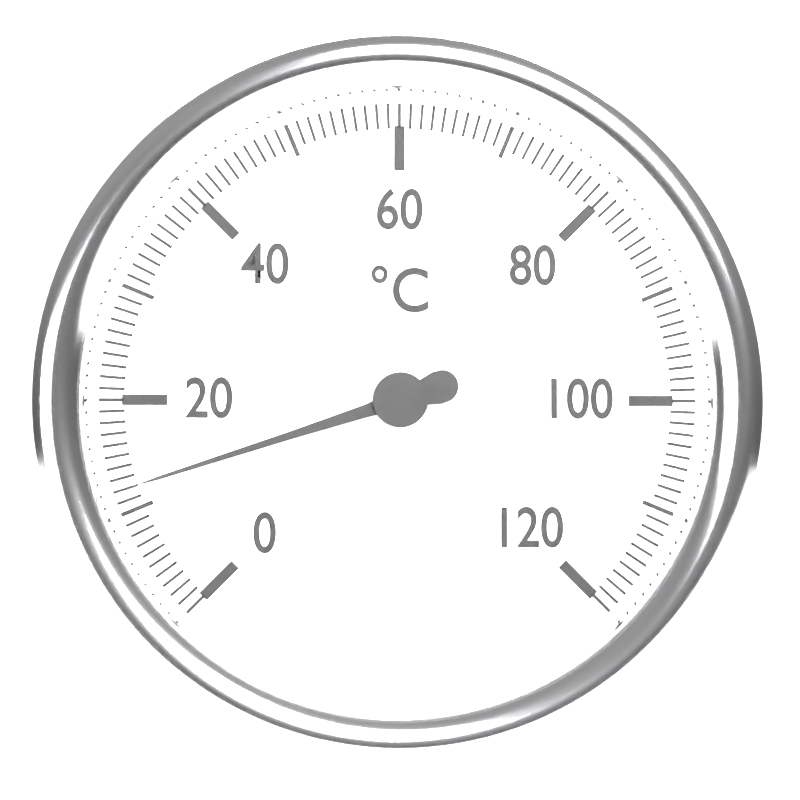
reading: 12 °C
